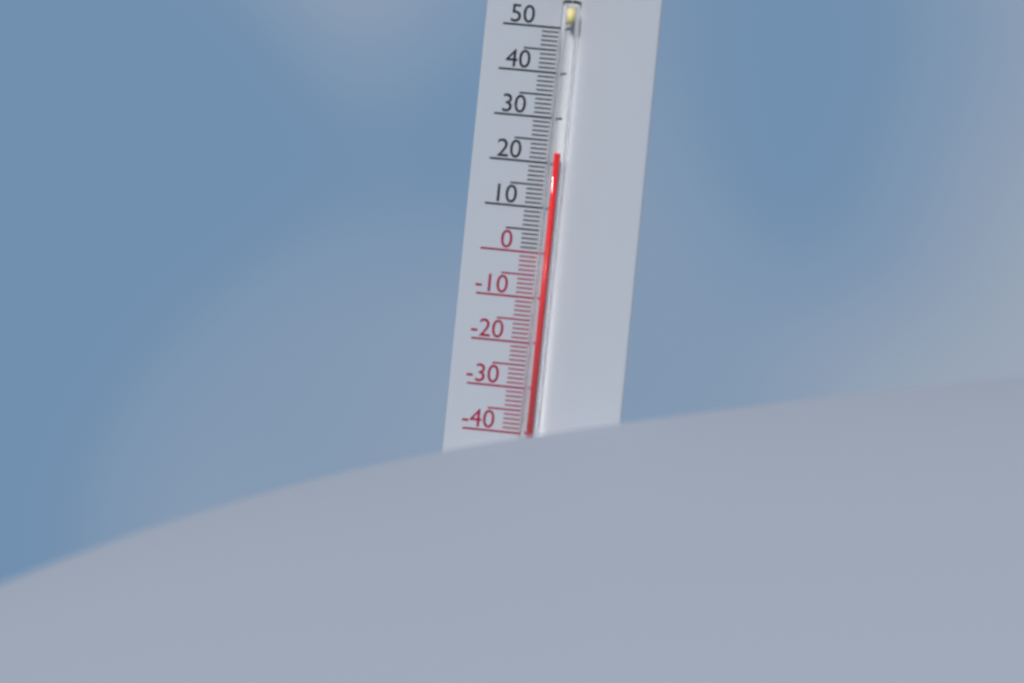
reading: 22 °C
